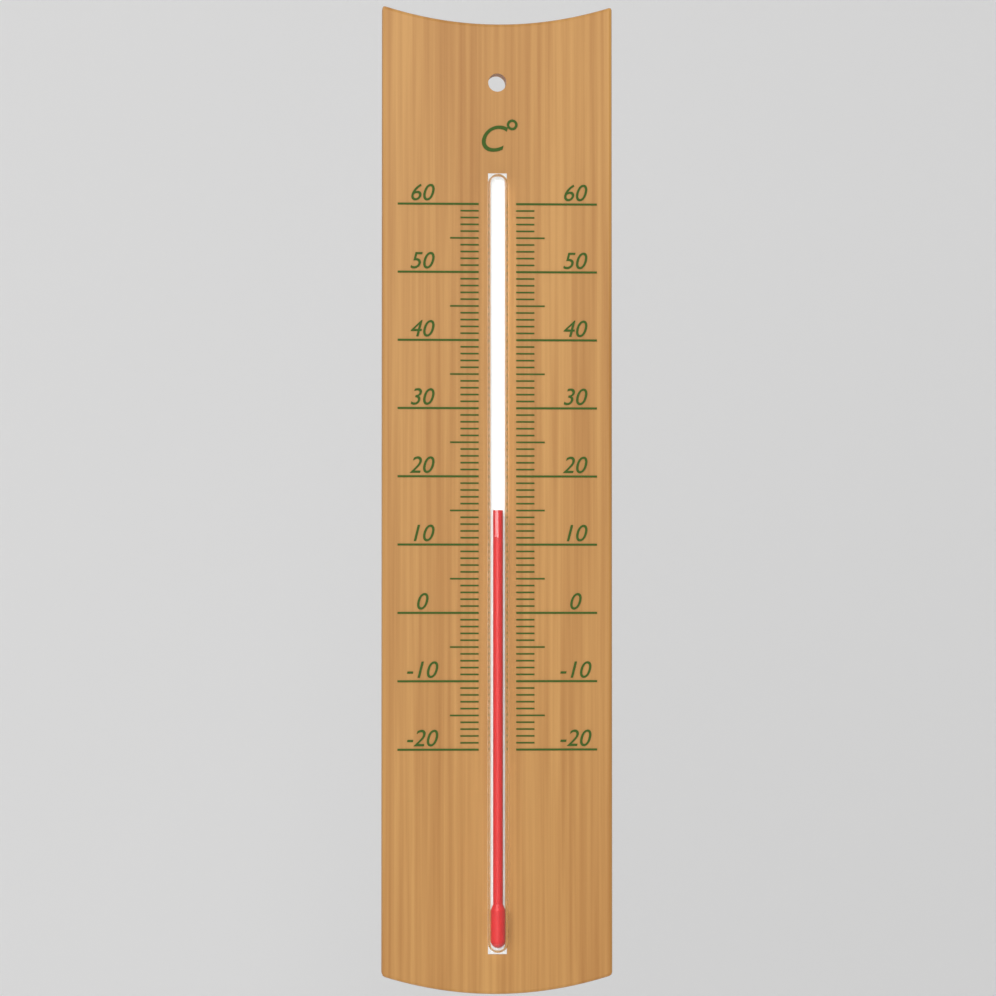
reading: 15 °C
